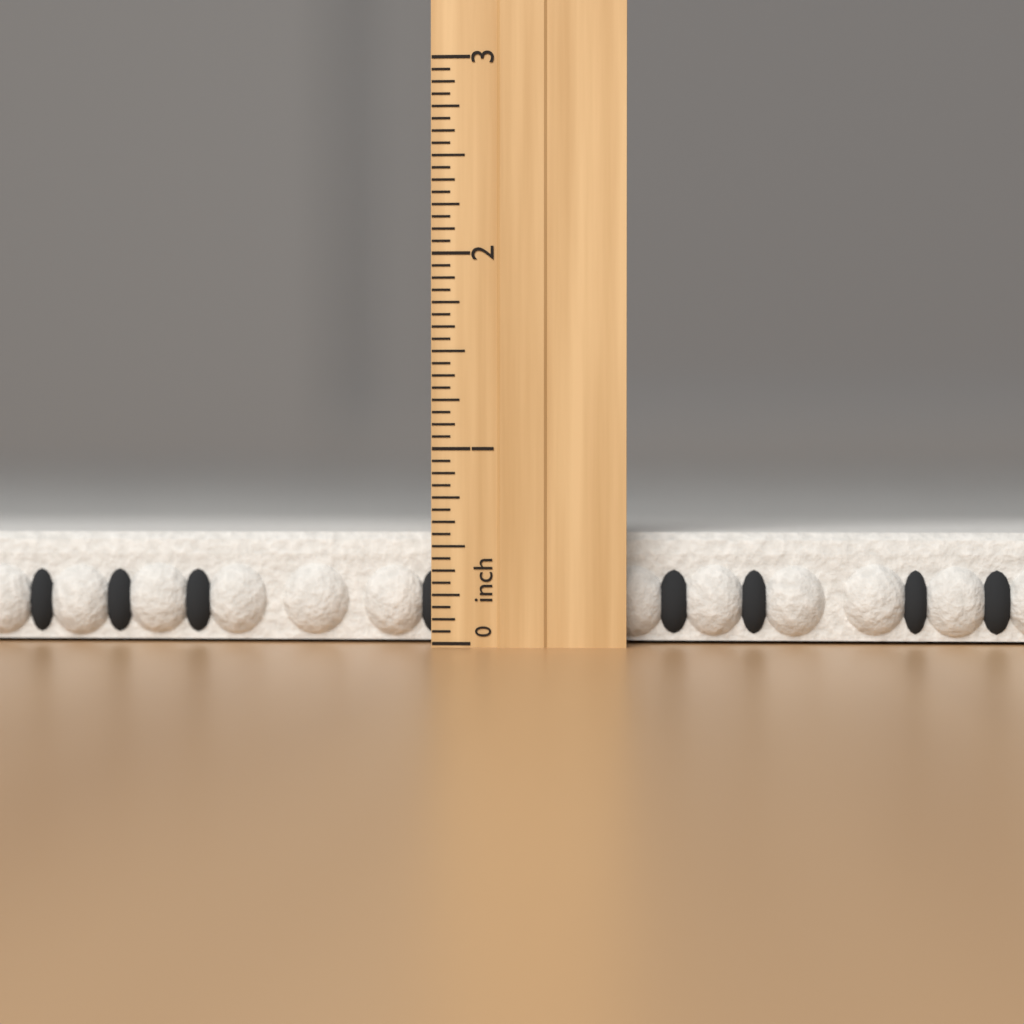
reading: 0.5625 inch
